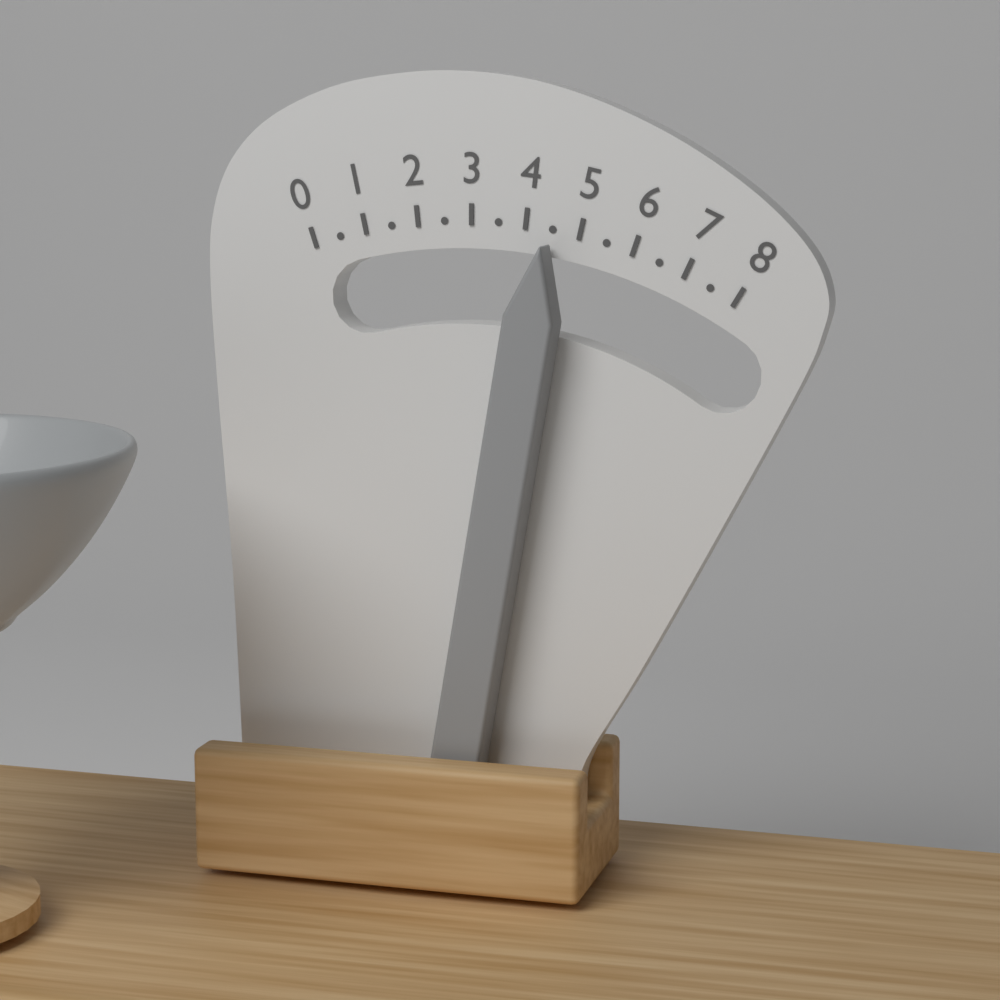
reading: 4.5 (no unit)
